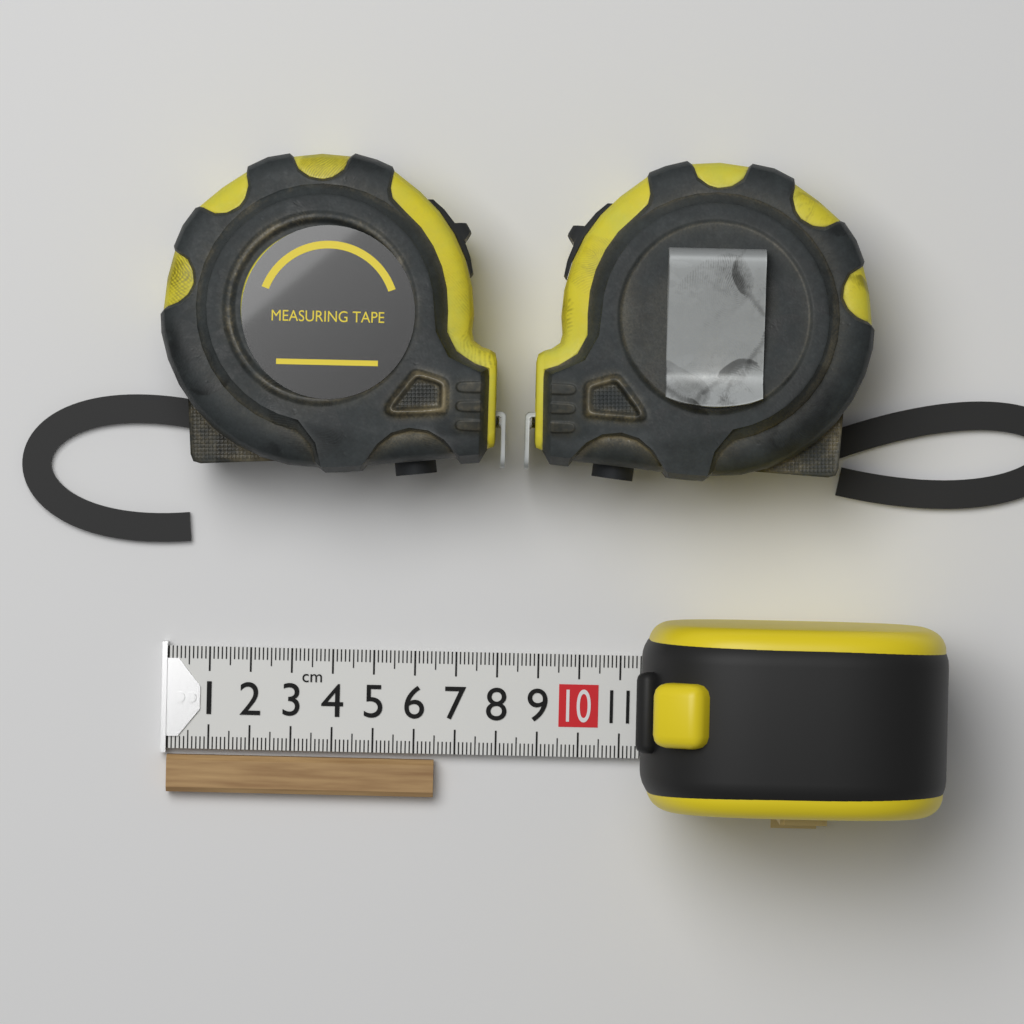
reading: 6.5 cm
